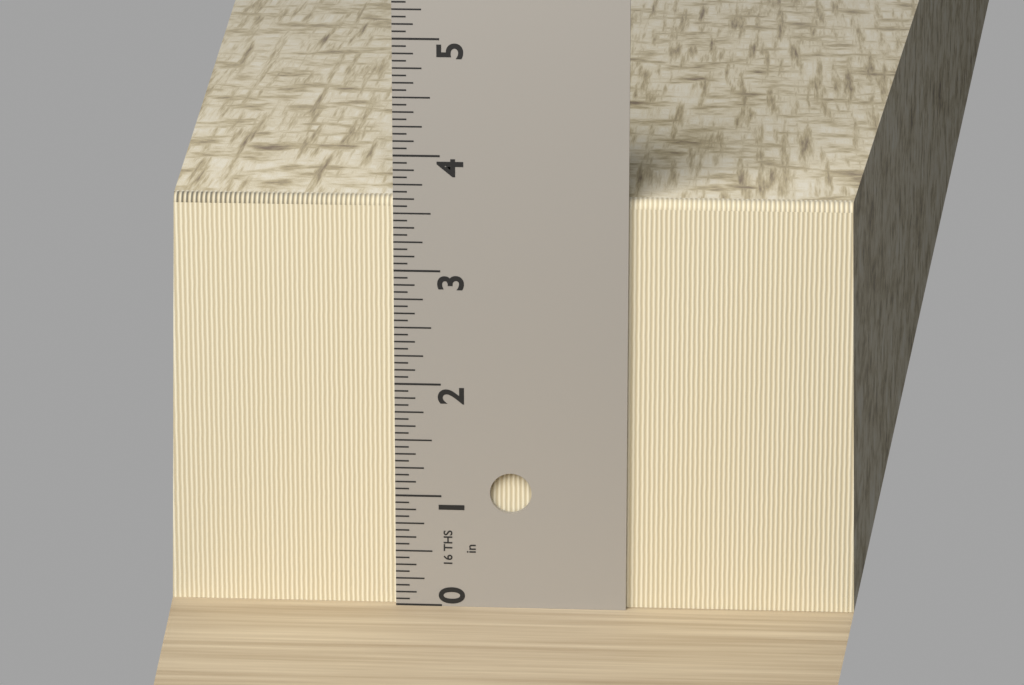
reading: 3.6250 in
